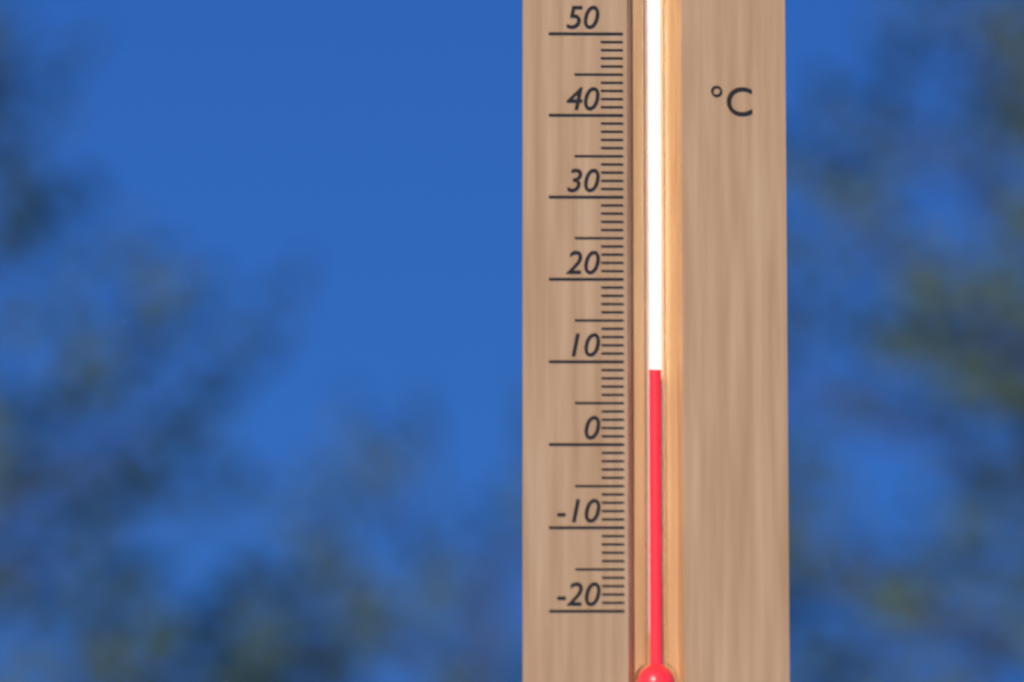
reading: 9 °C
